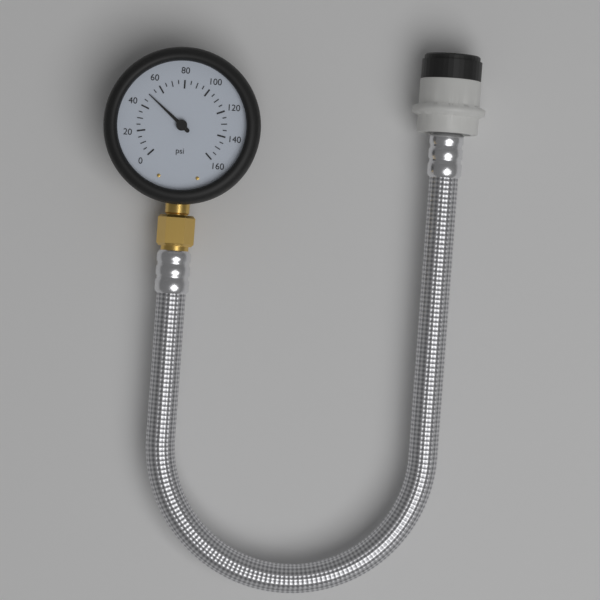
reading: 50 psi
